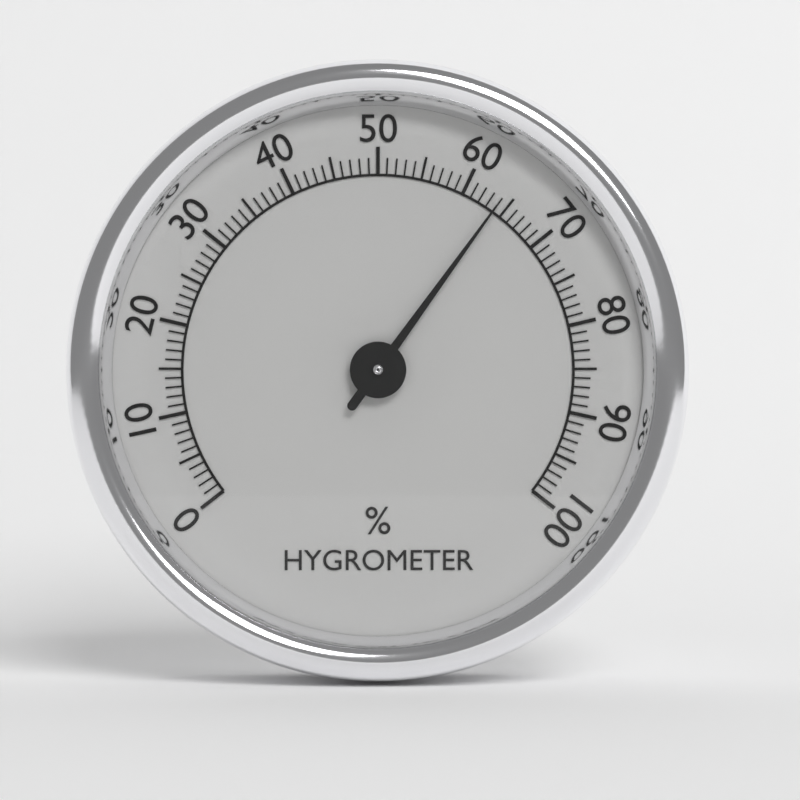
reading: 64 %
